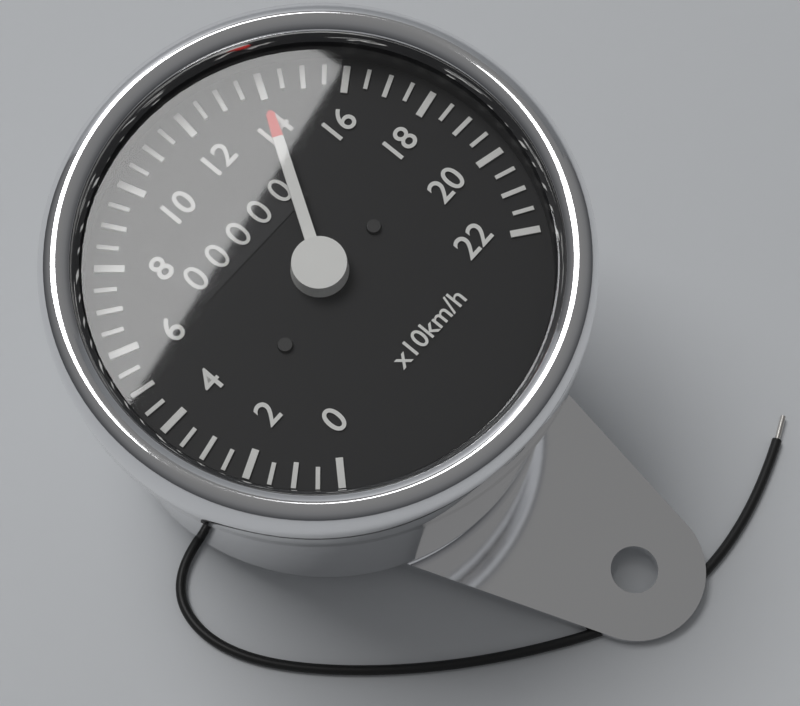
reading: 140 km/h
